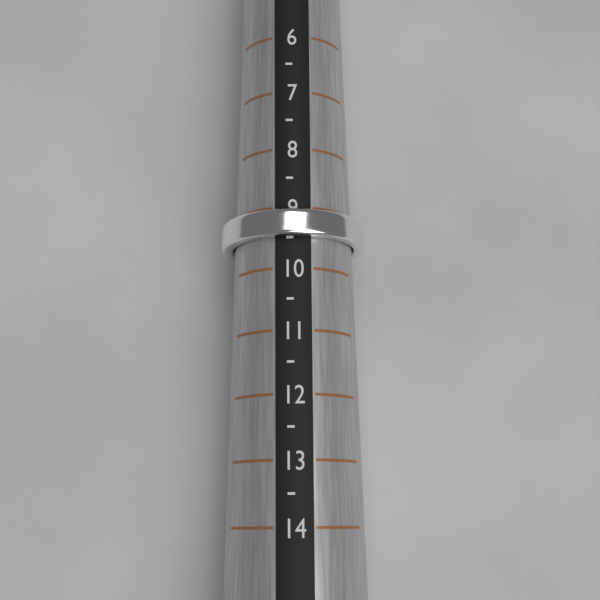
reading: 9.5 (no unit)
